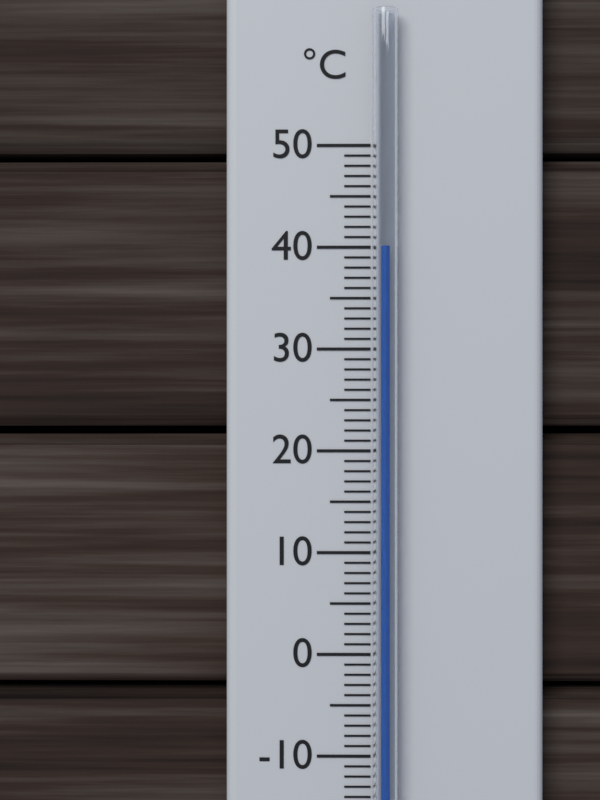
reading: 40 °C
